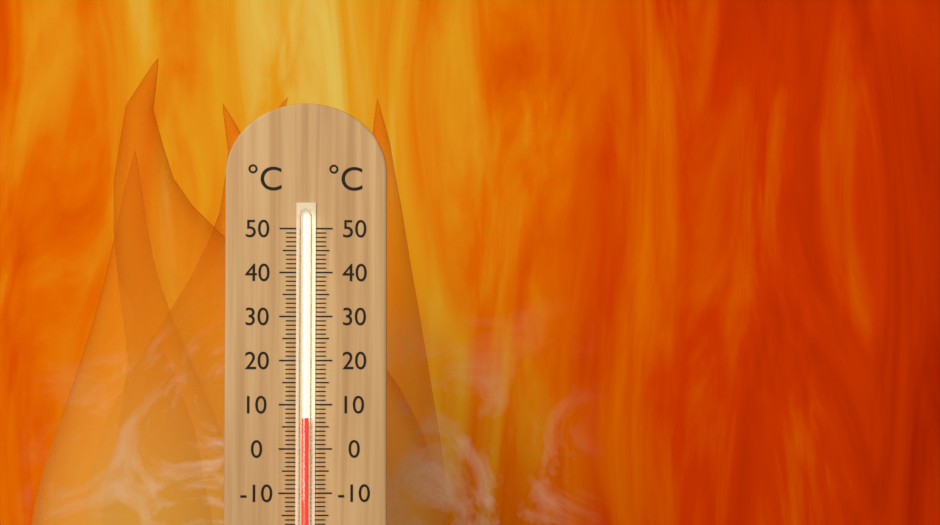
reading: 7 °C
